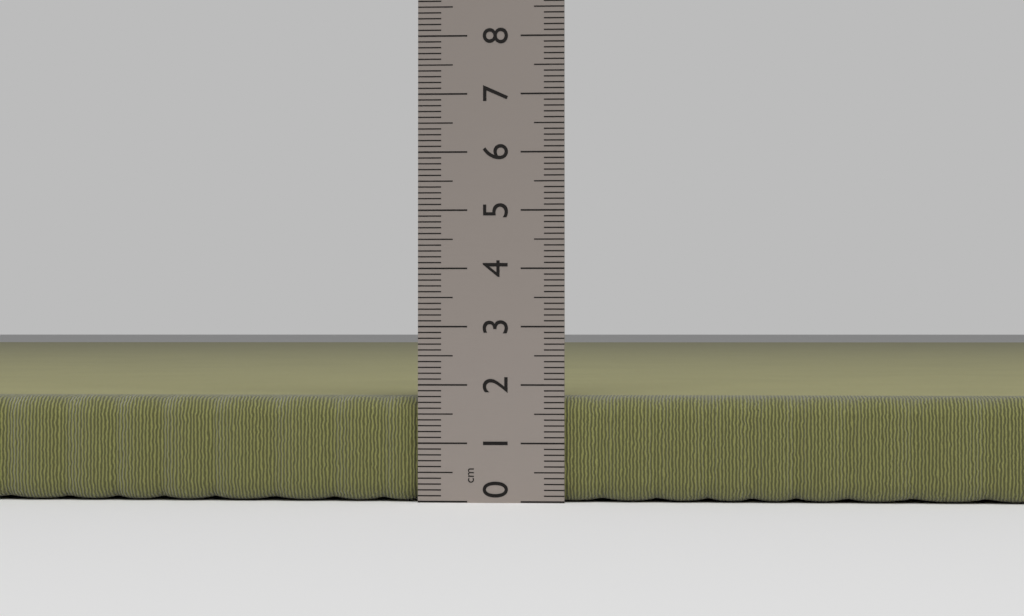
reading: 1.8 cm
